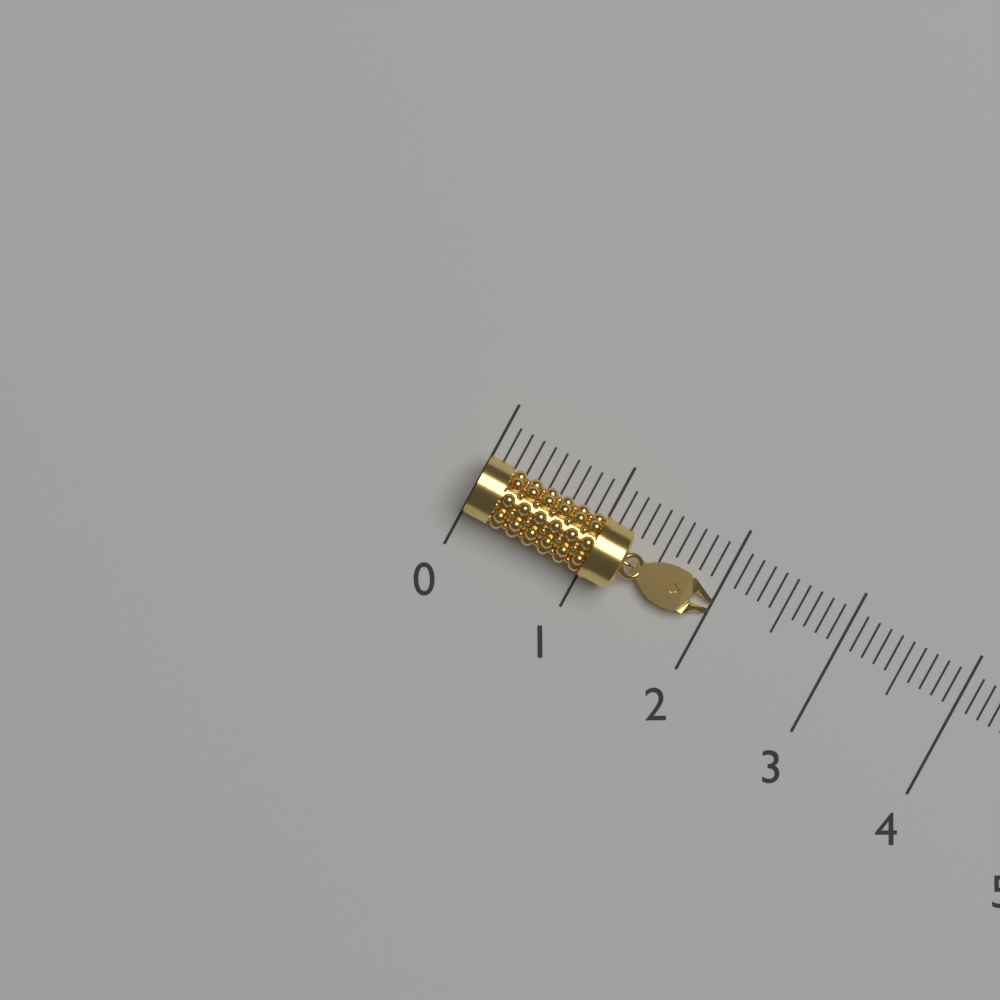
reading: 2.0 (no unit)
